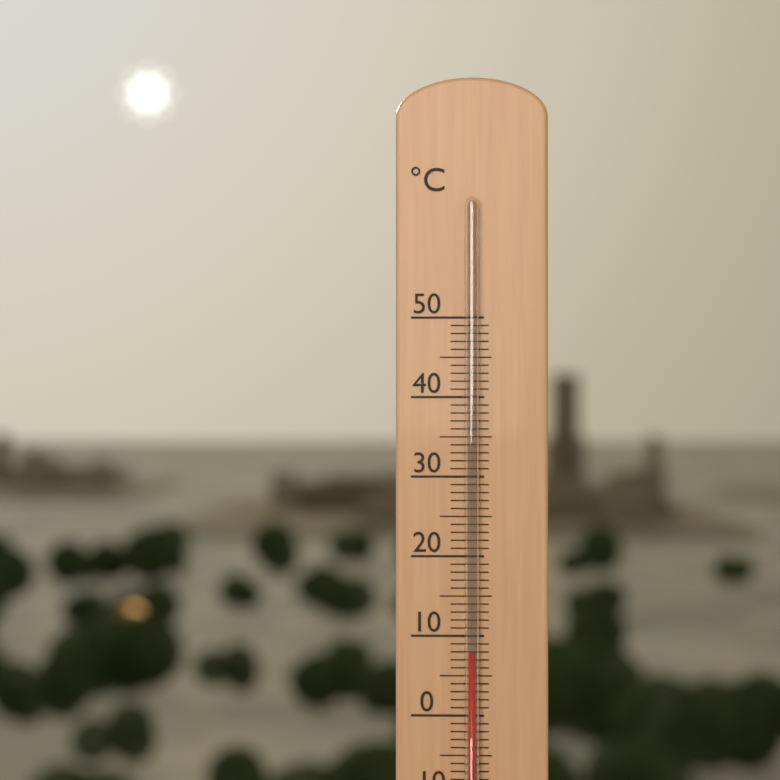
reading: 8 °C
